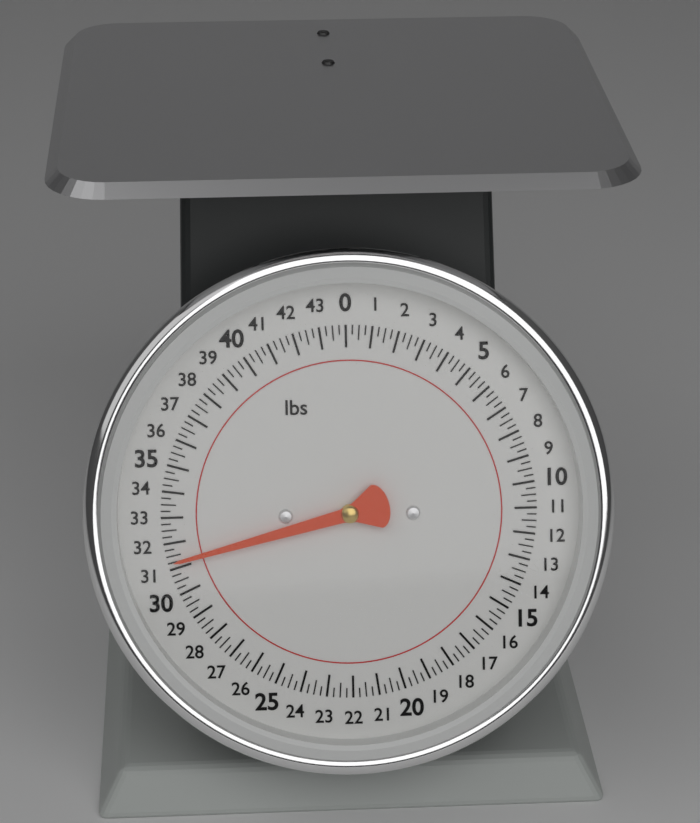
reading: 31.25 lbs
